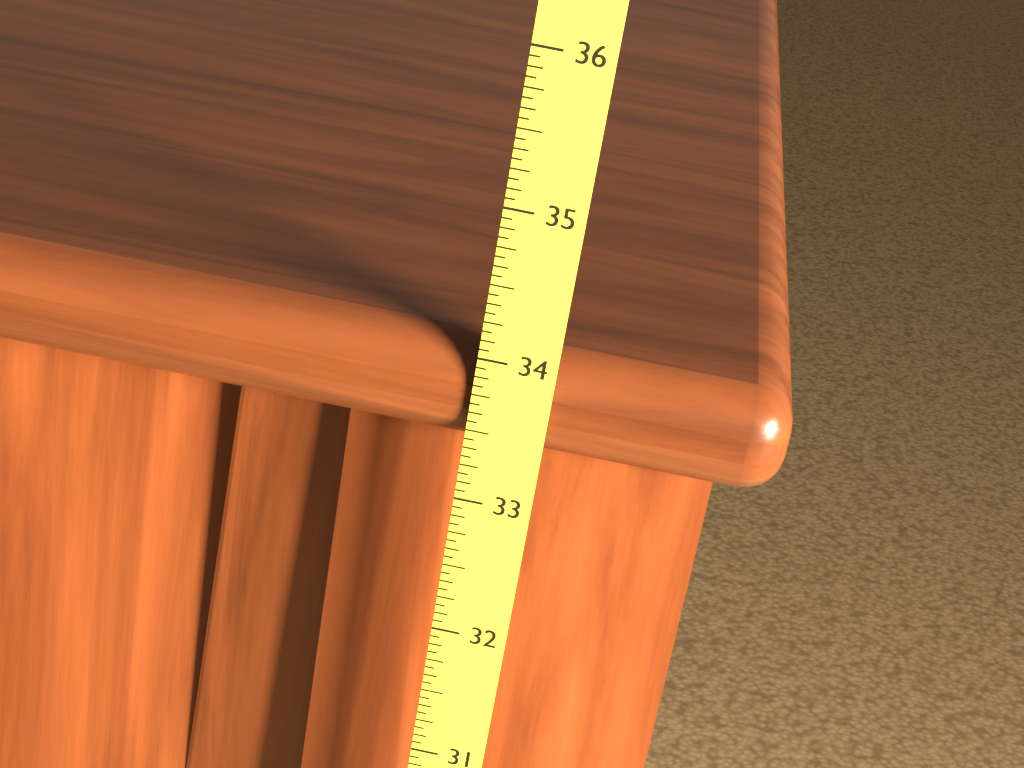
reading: 34.0625 (no unit)
